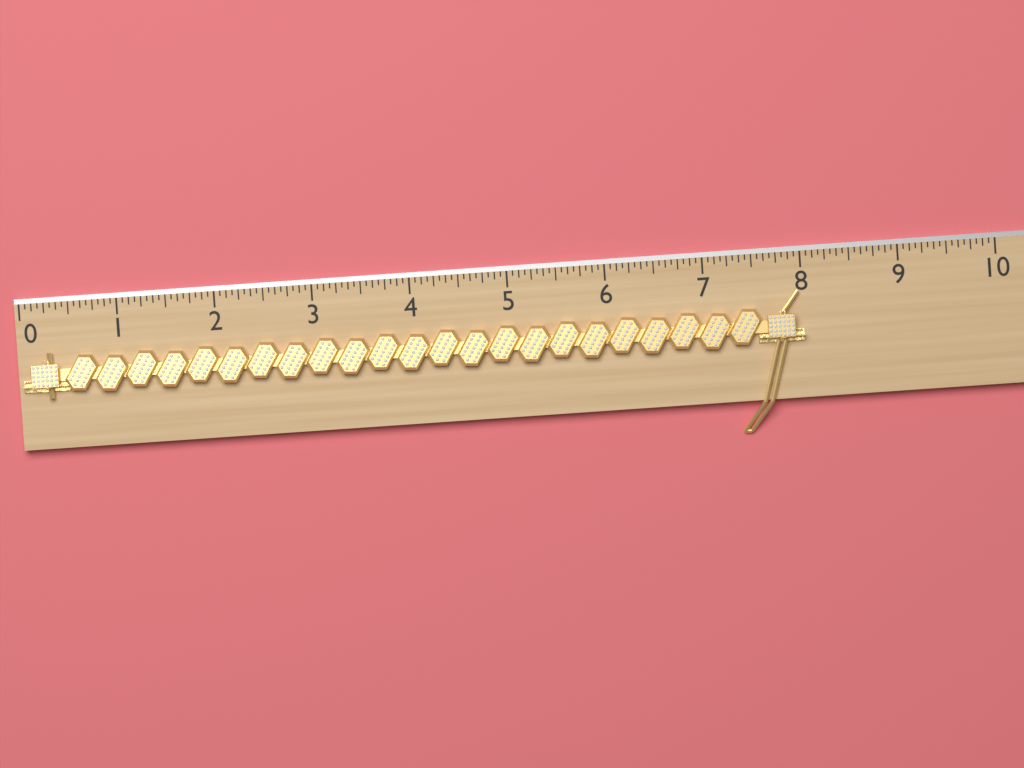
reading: 8.0000 (no unit)
